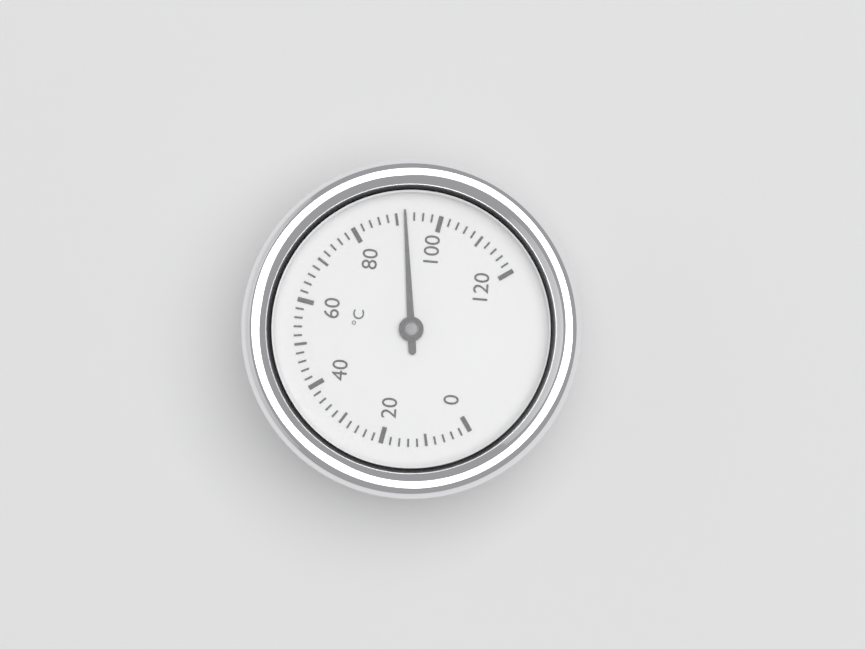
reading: 92 °C
